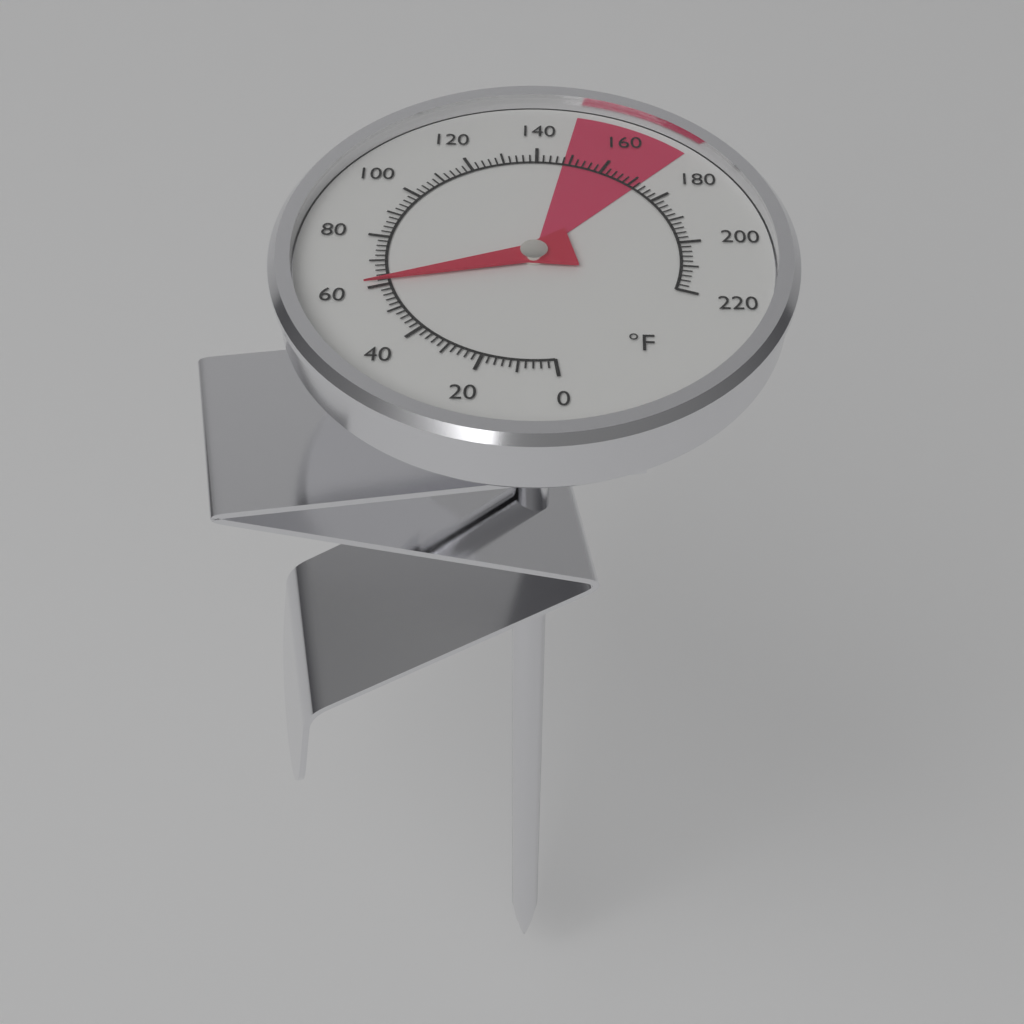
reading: 62 °F
